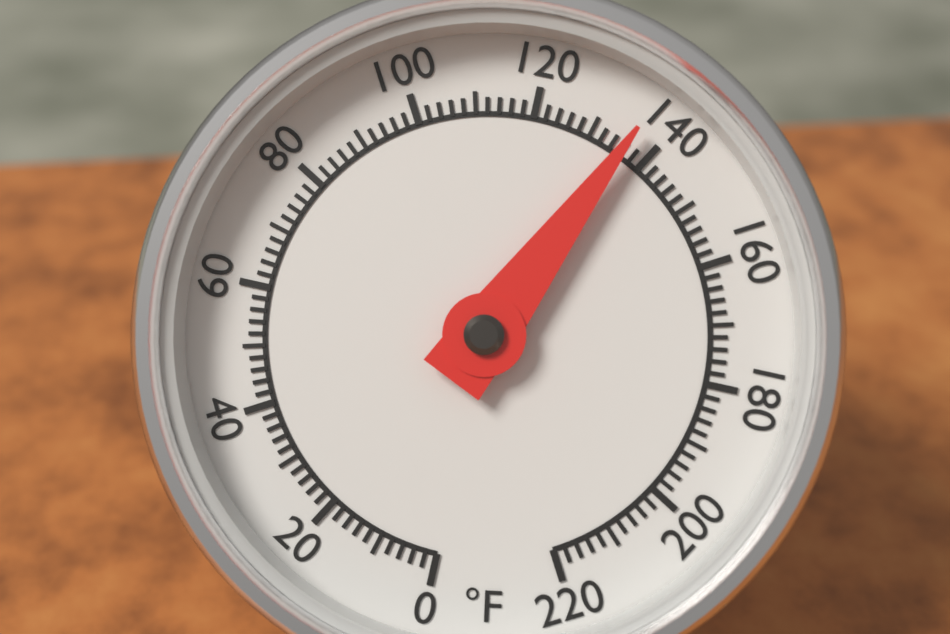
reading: 136 °F
